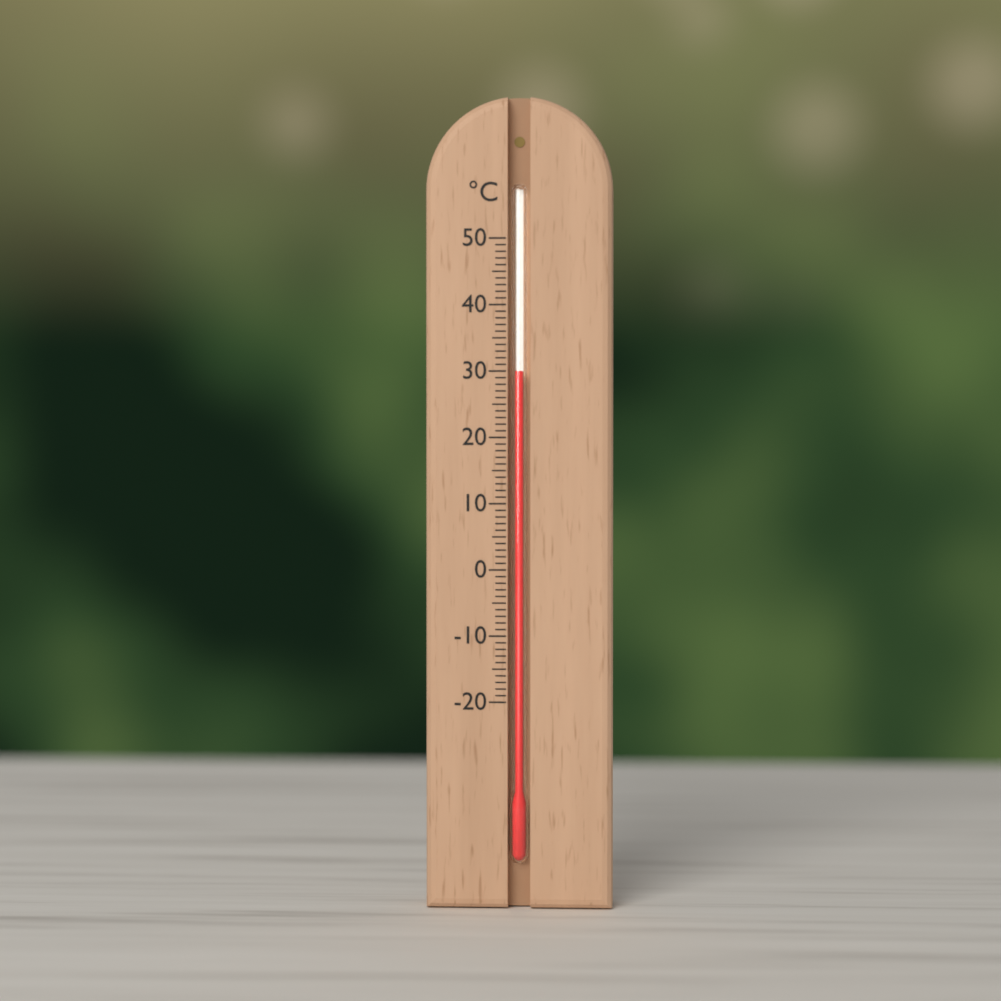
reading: 30 °C
